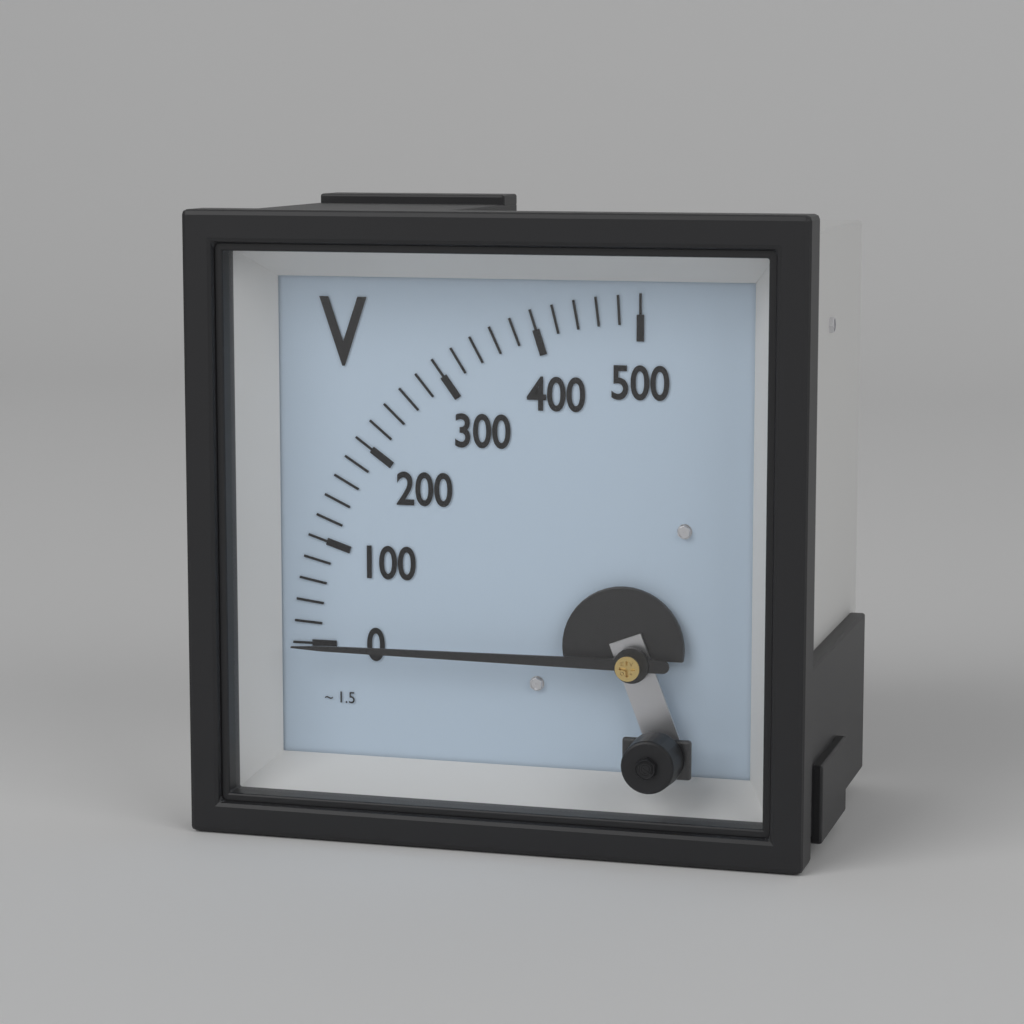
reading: 0 V
